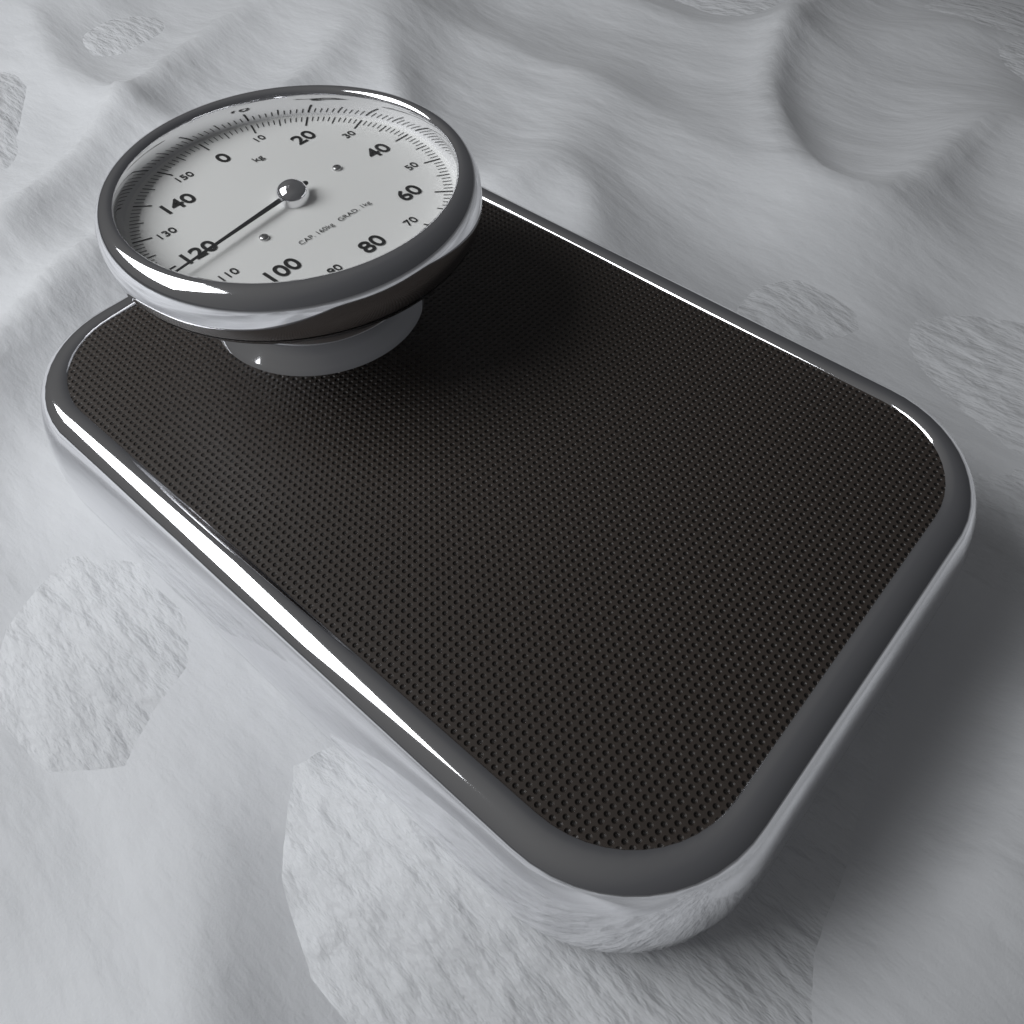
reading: 117 kg
